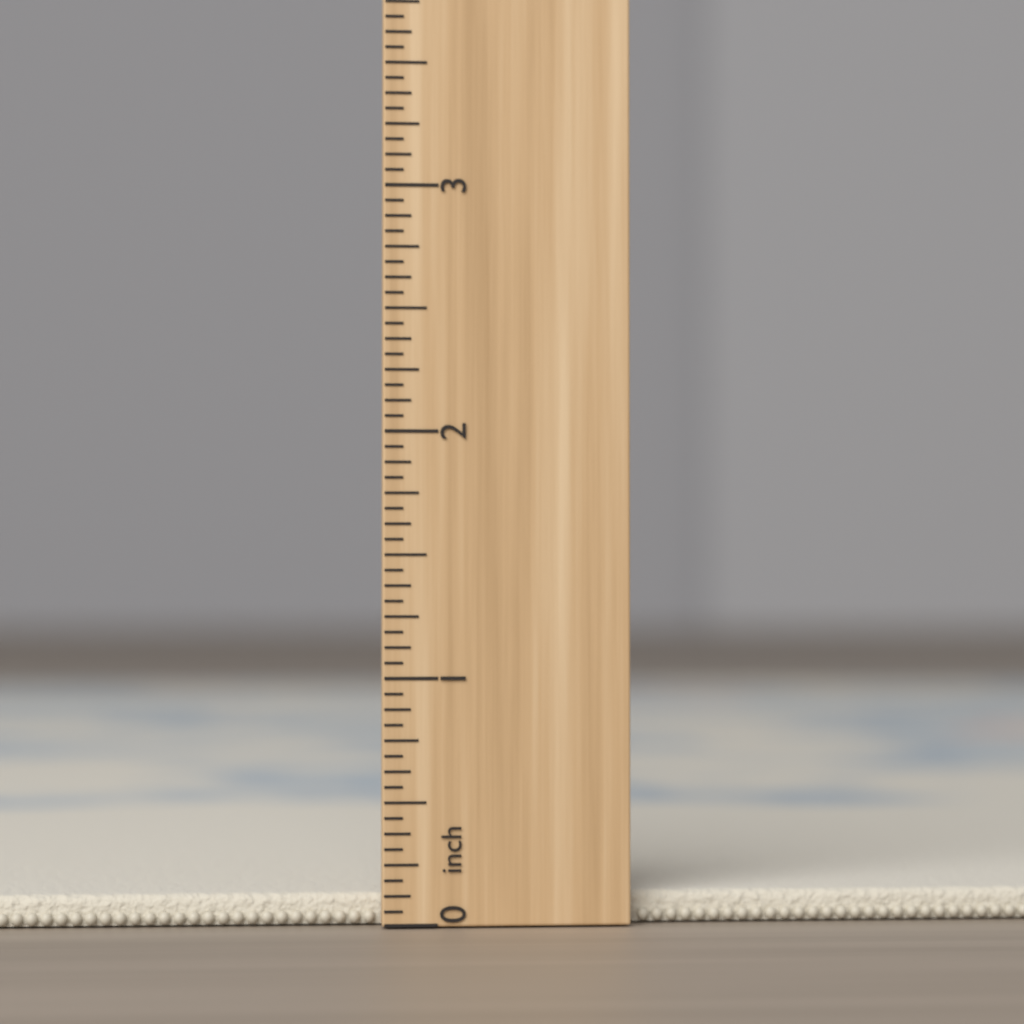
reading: 0.1250 inch
